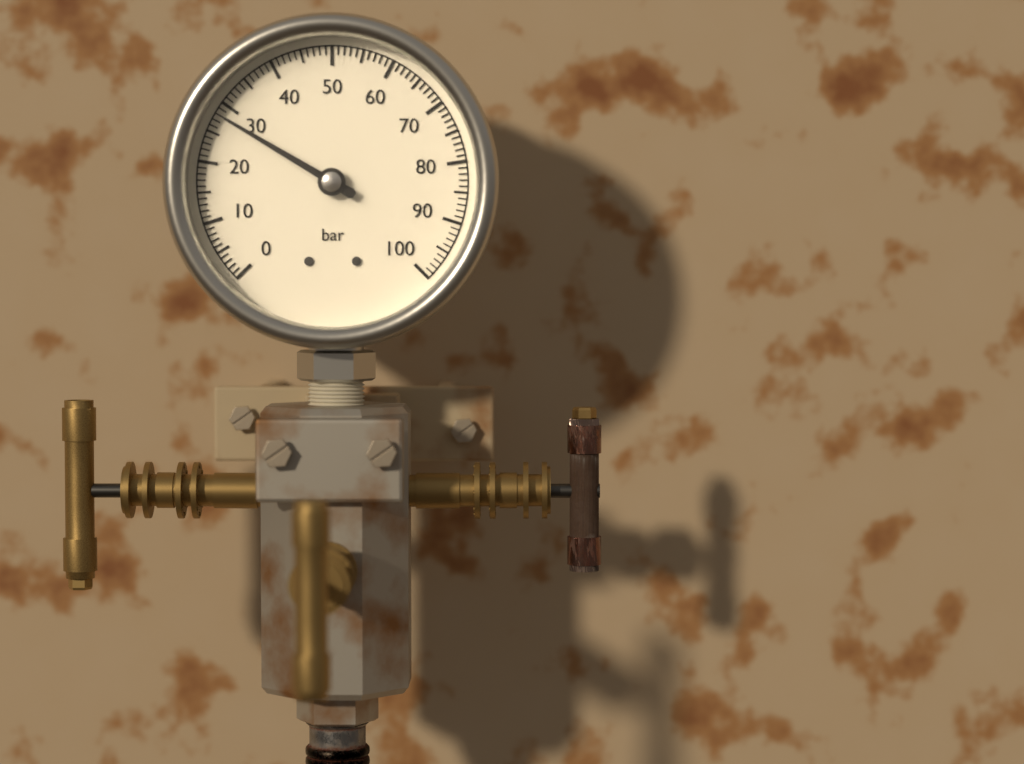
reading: 28 bar
